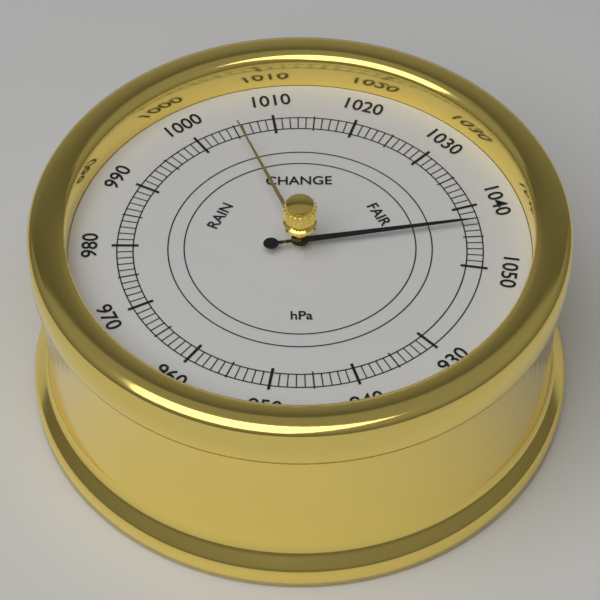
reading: 1043 hPa
